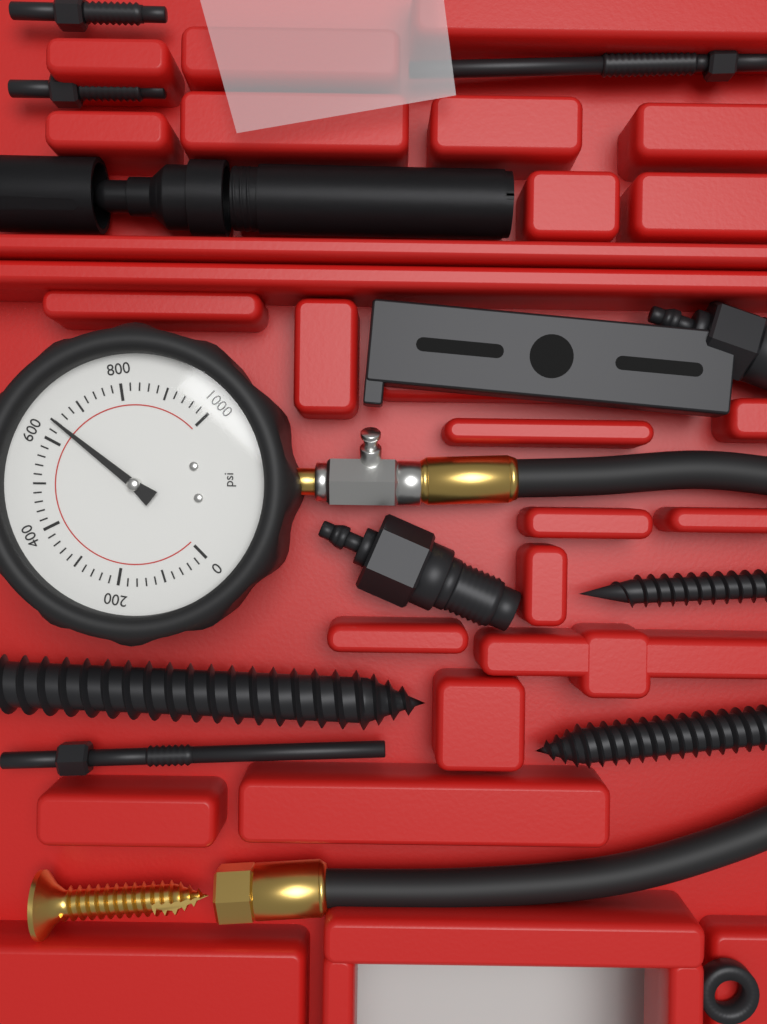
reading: 640 psi
